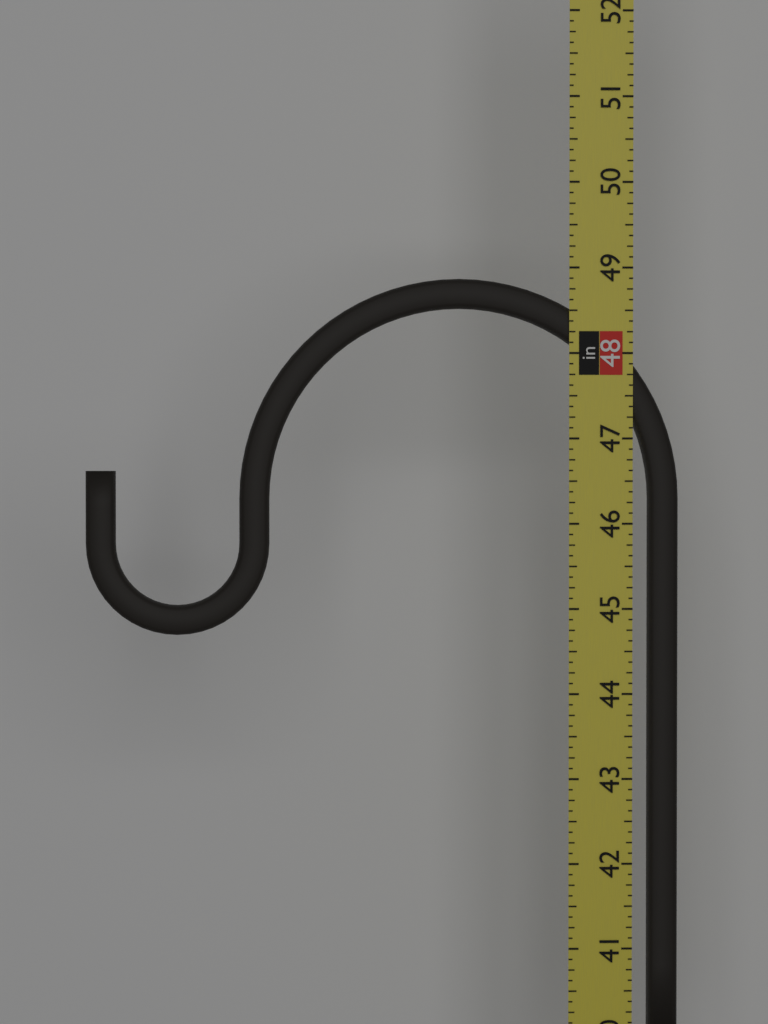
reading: 48.875 in
